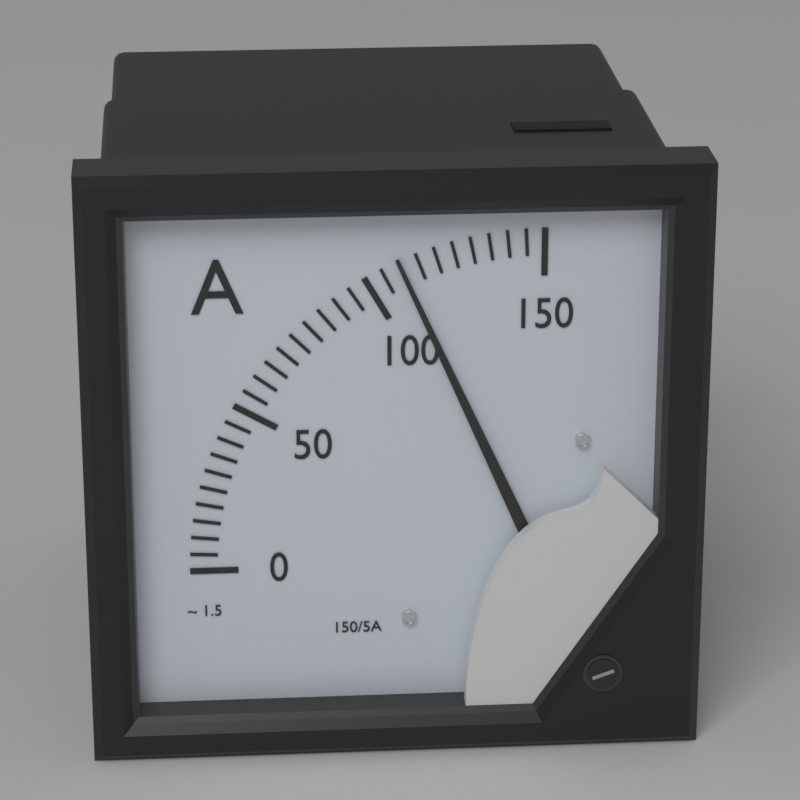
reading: 110 A
